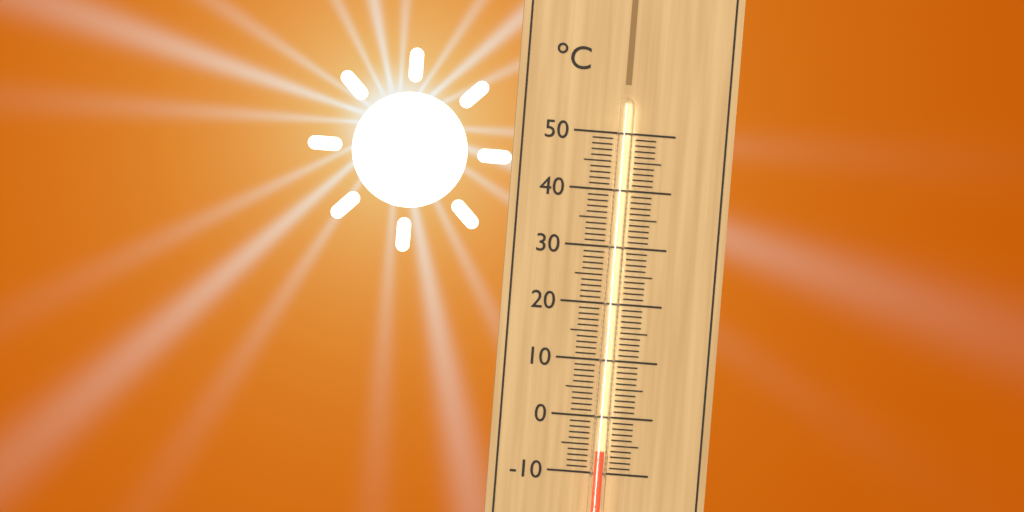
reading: -6 °C
